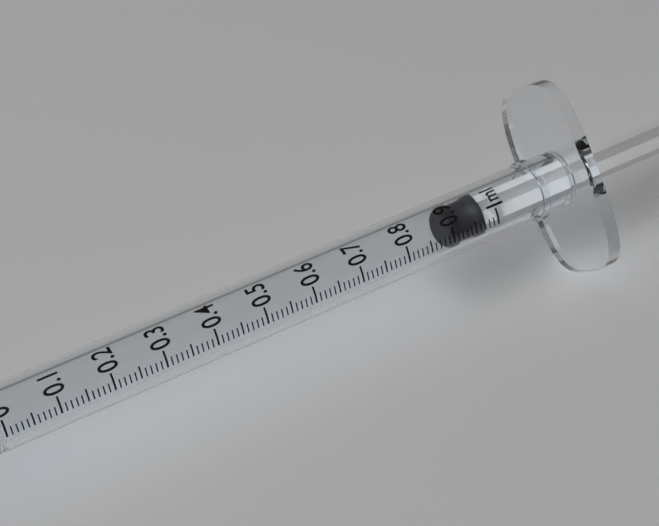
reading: 0.90 ml
